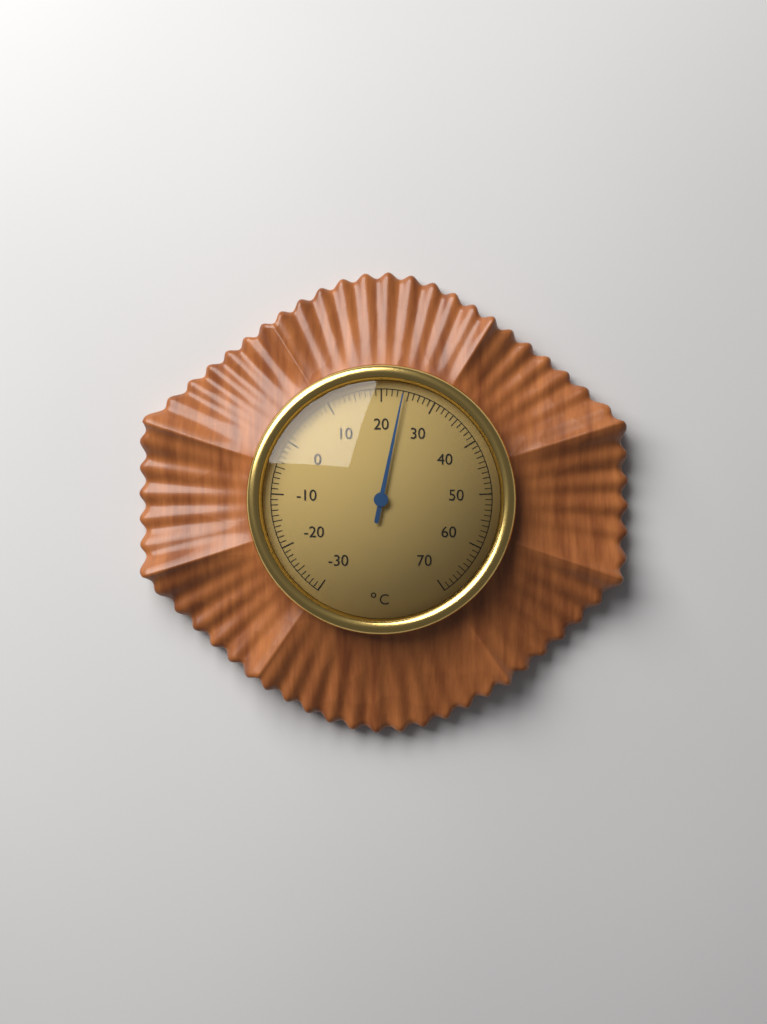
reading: 24 °C
